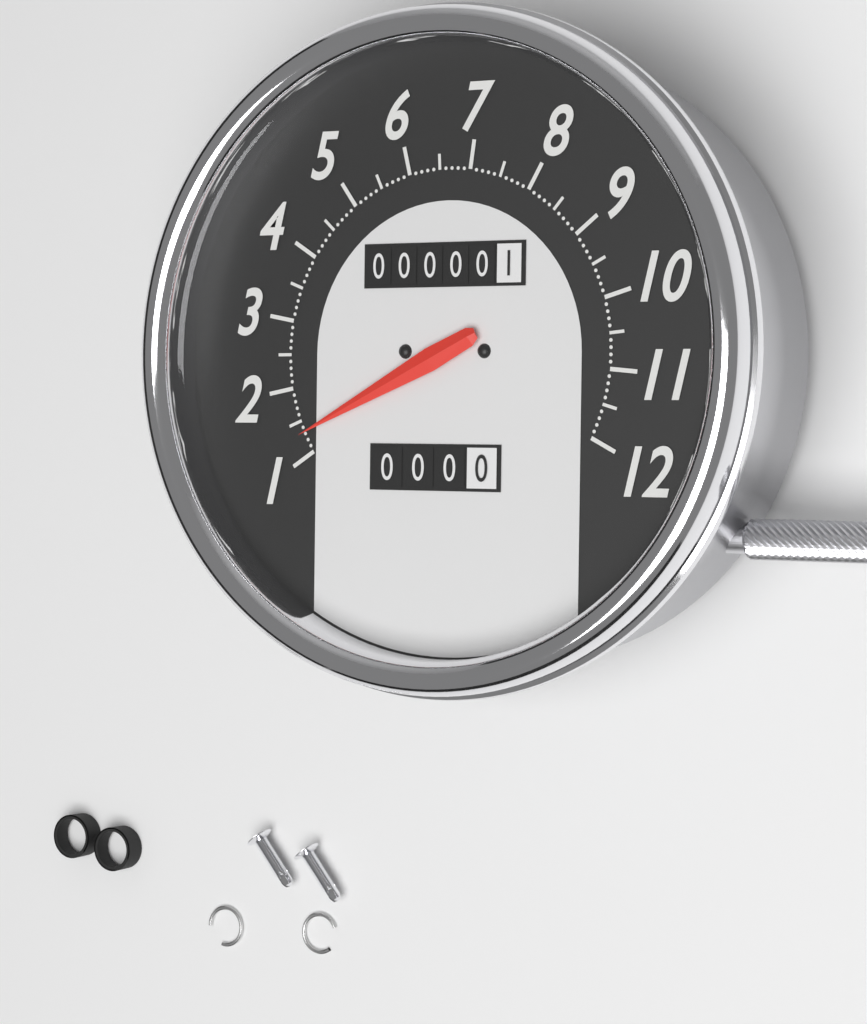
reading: 1.3 (no unit)
